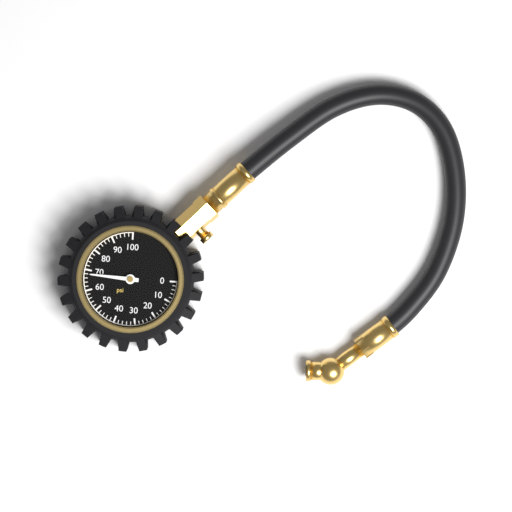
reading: 68 psi
